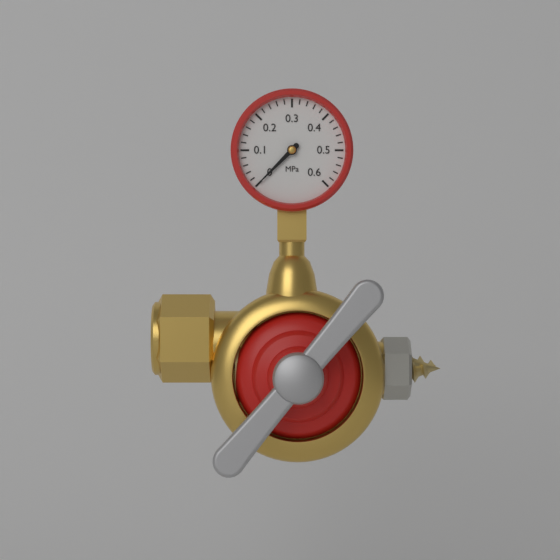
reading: 0.00 MPa
